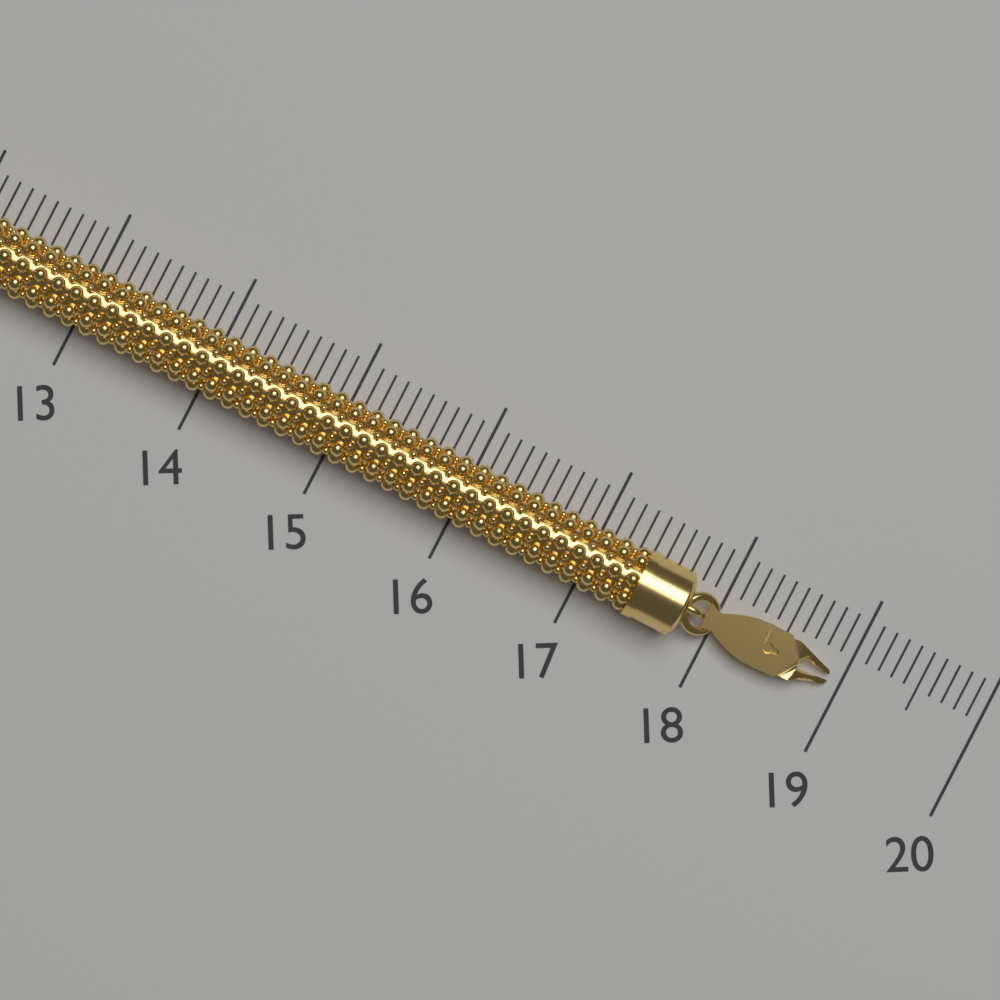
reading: 18.9 (no unit)
